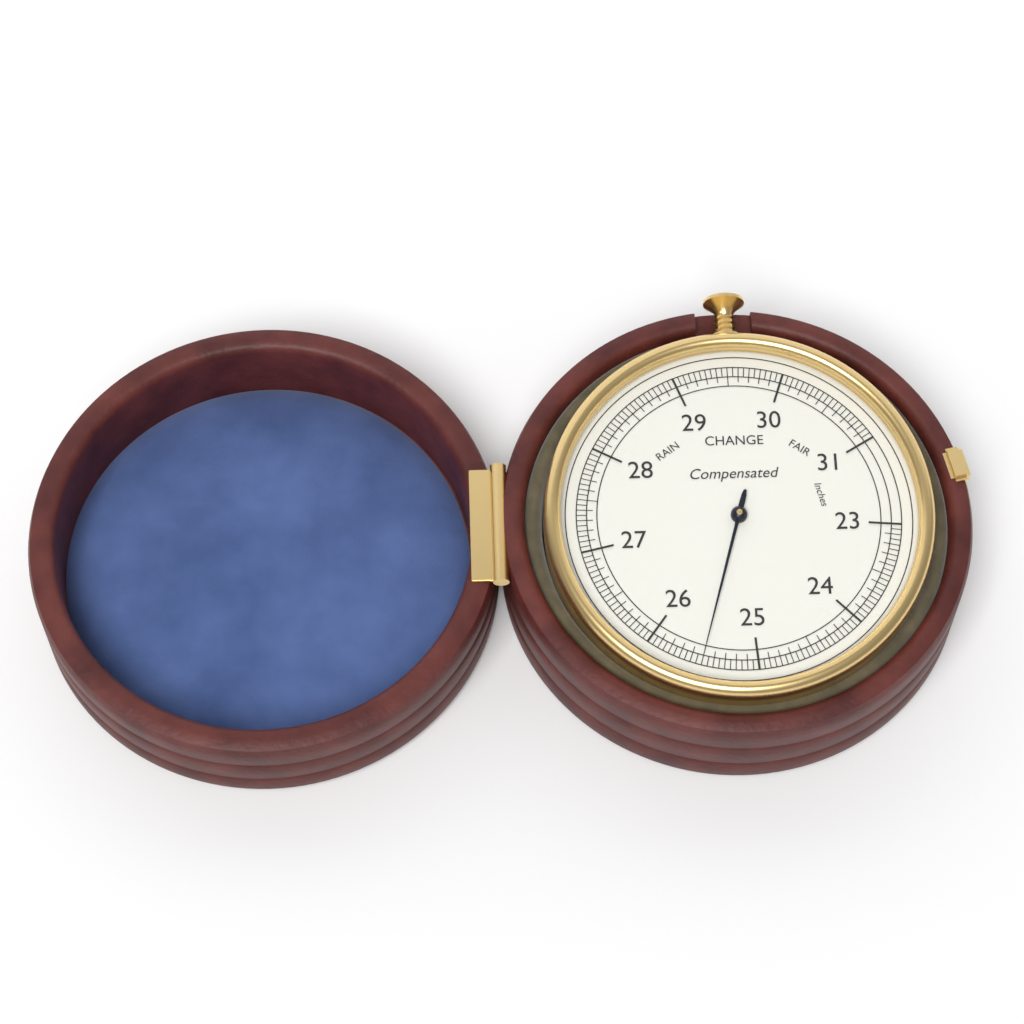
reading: 25.50 inches
